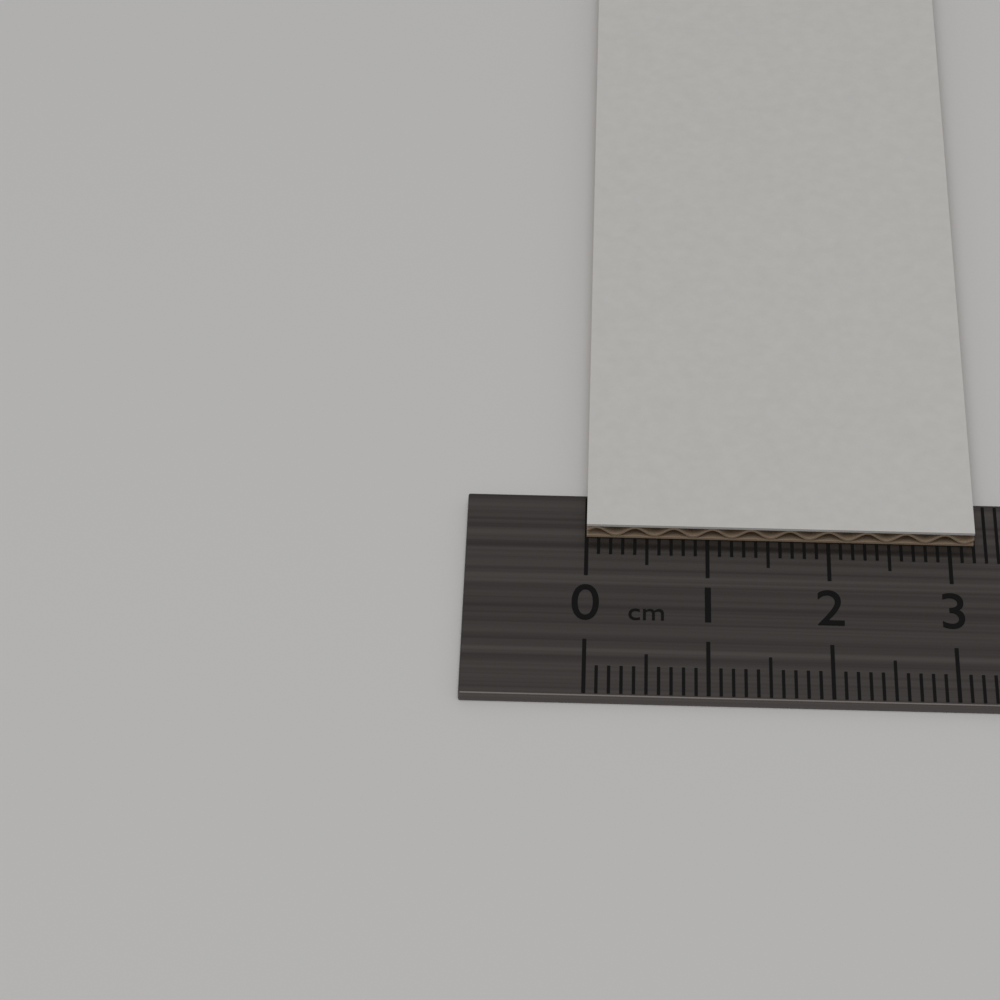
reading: 3.2 cm
